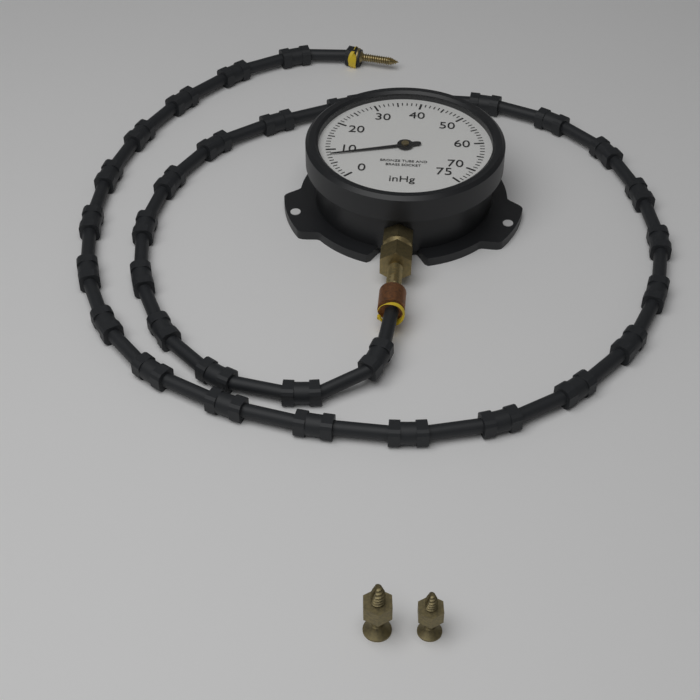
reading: 8 inHg
